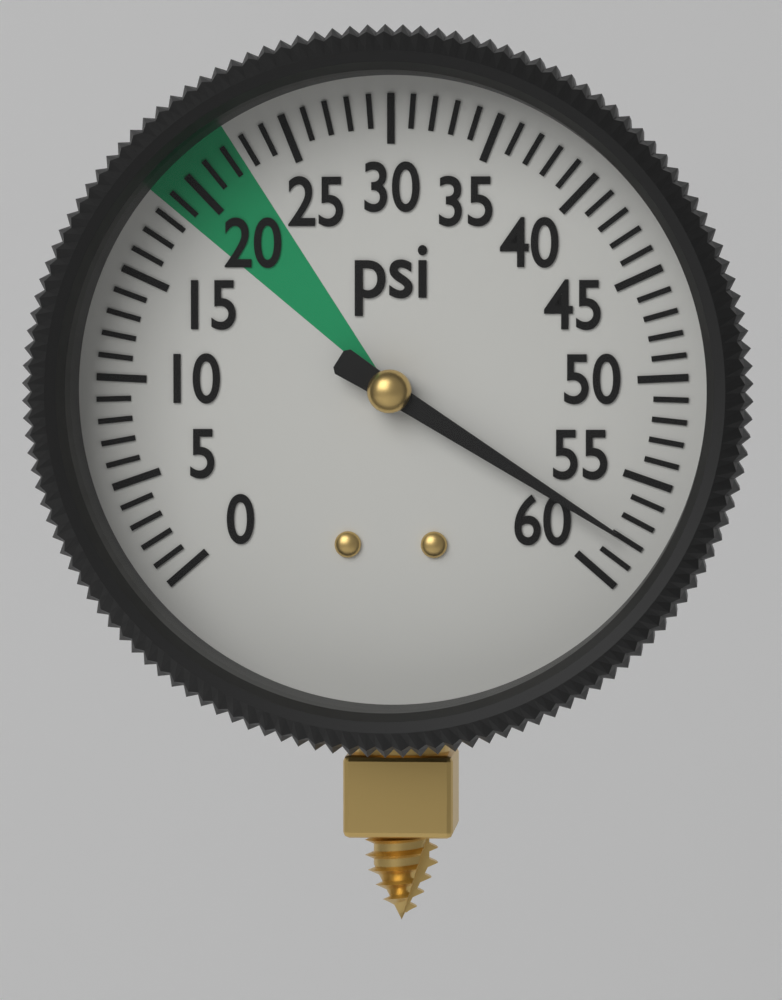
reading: 58 psi
